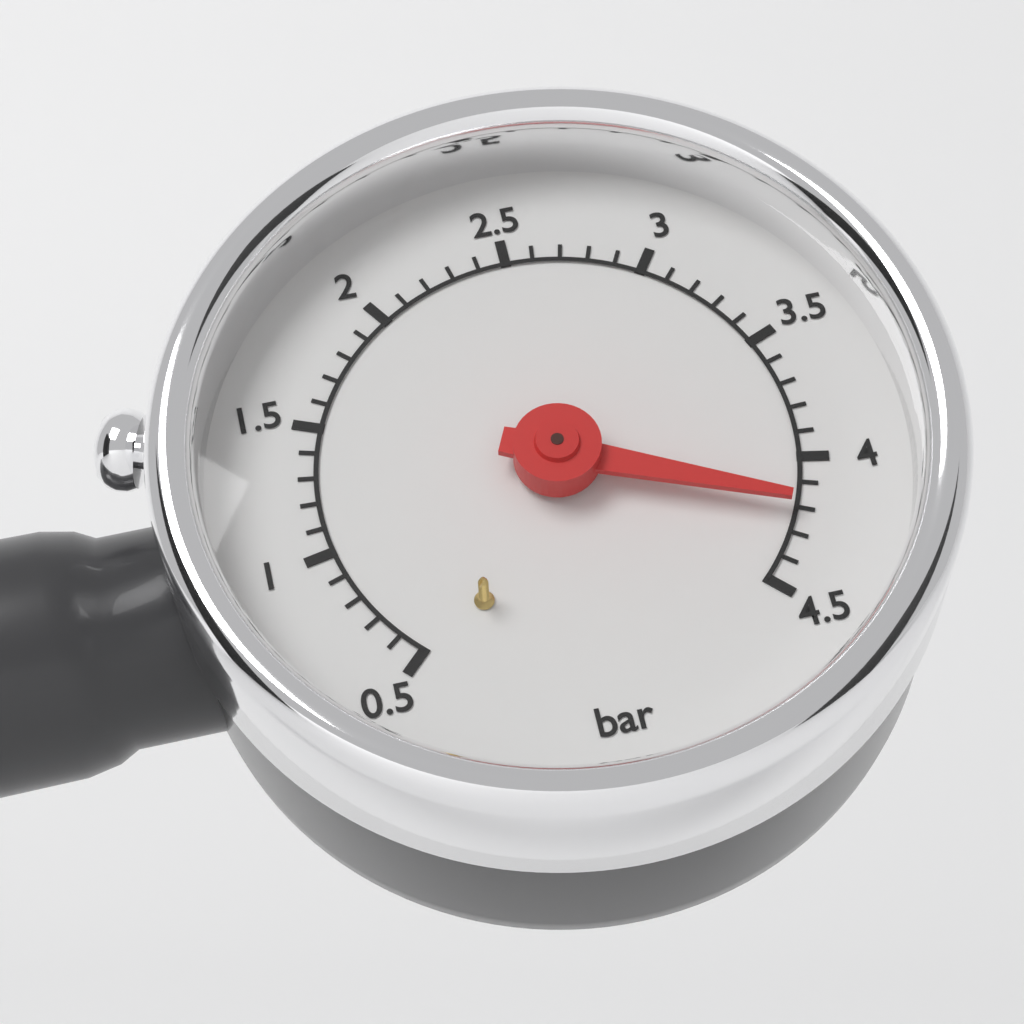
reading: 4.2 bar
